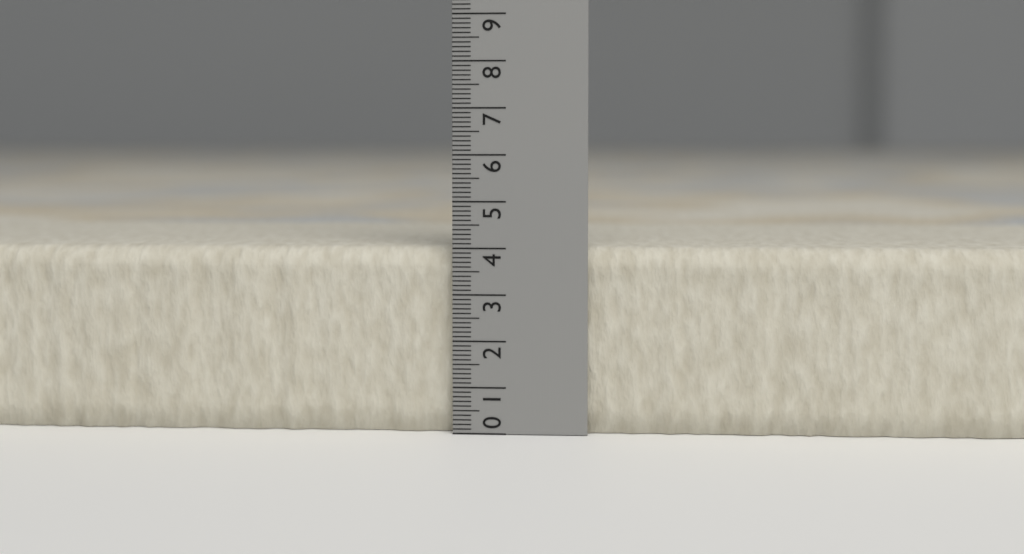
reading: 4.0 (no unit)
